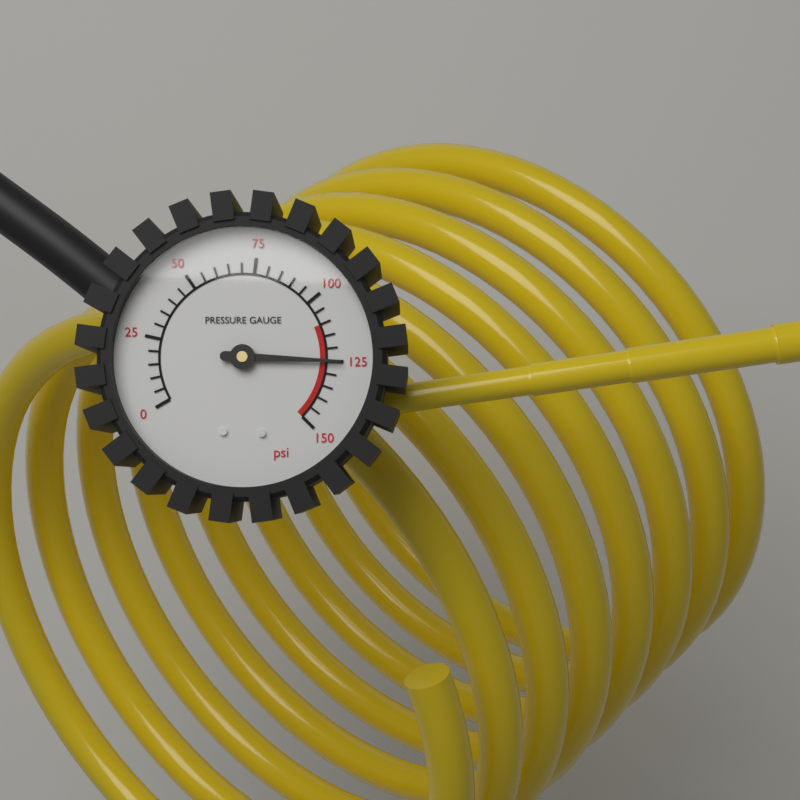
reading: 125 psi
